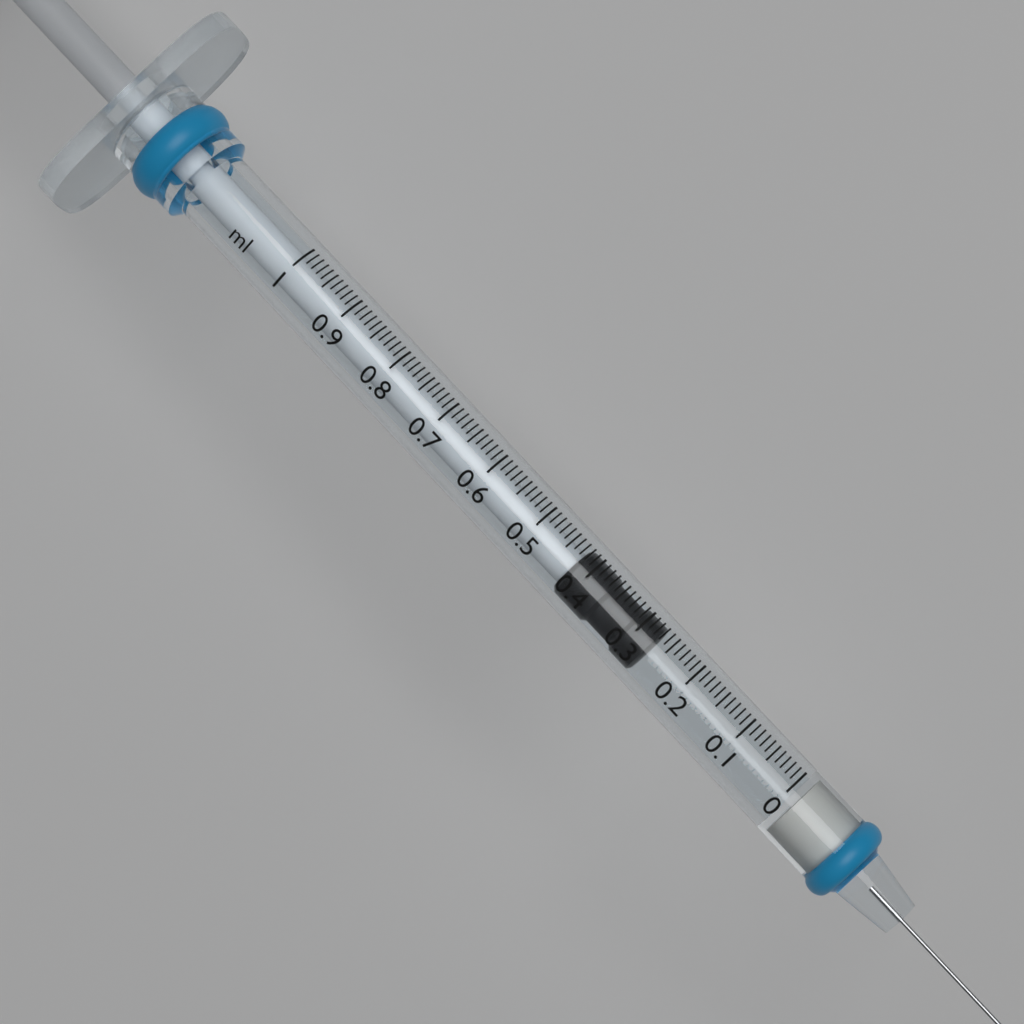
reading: 0.27 ml
